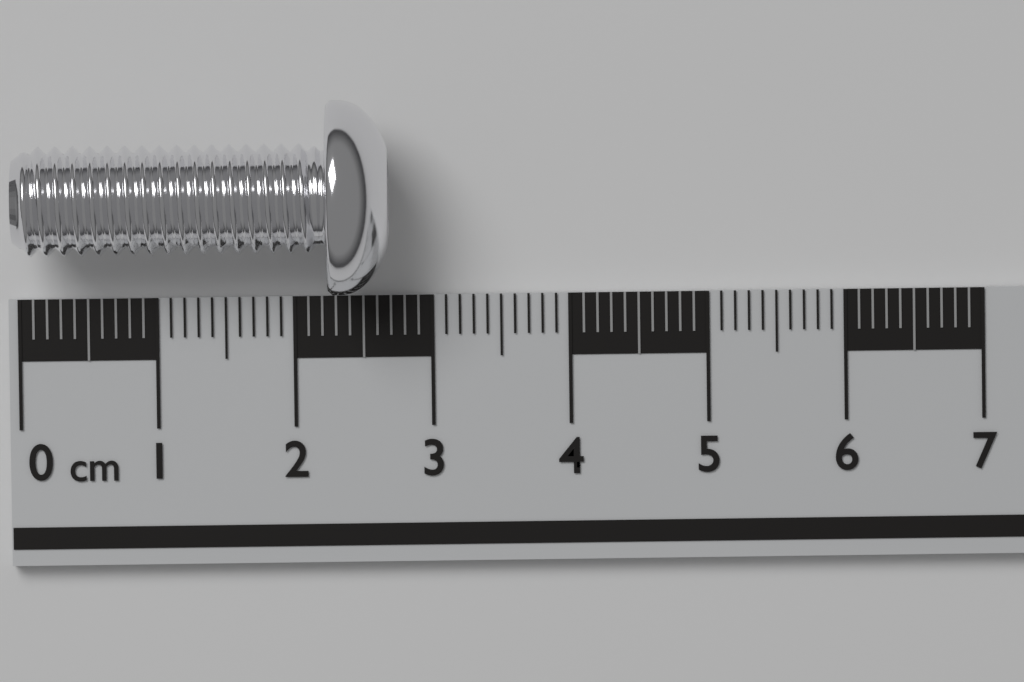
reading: 2.7 cm
